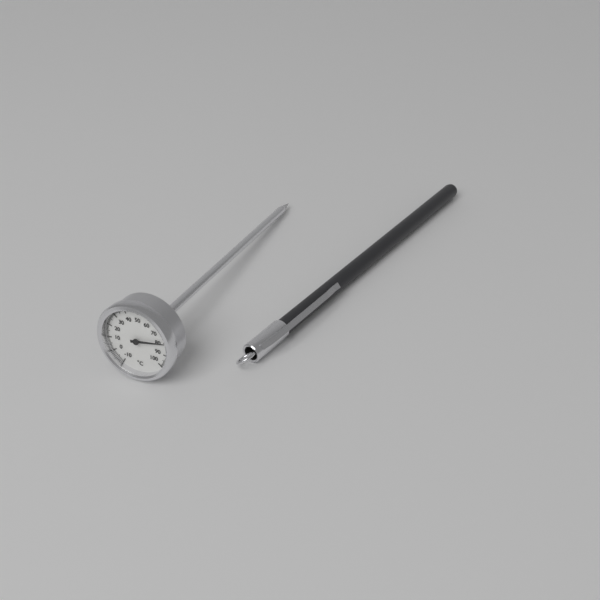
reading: 80 °C
